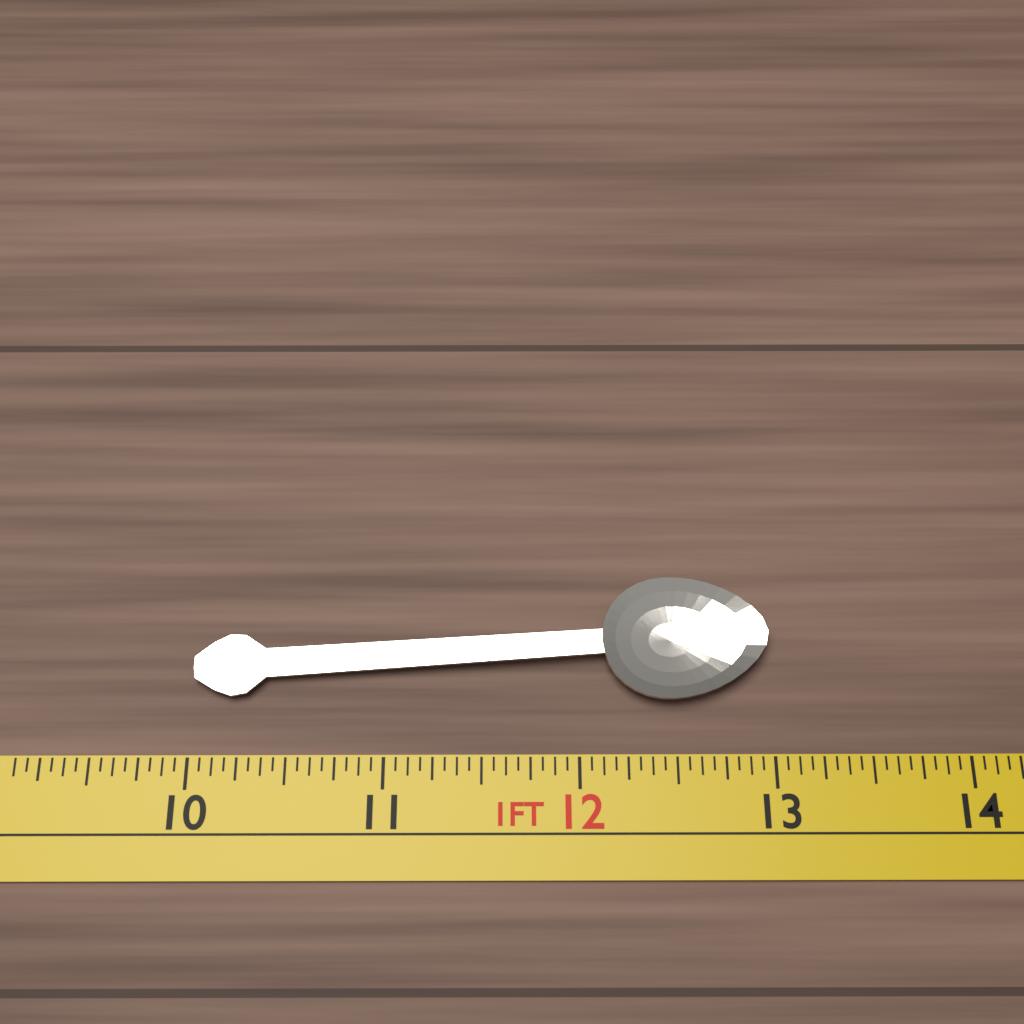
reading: 13.0000 in
